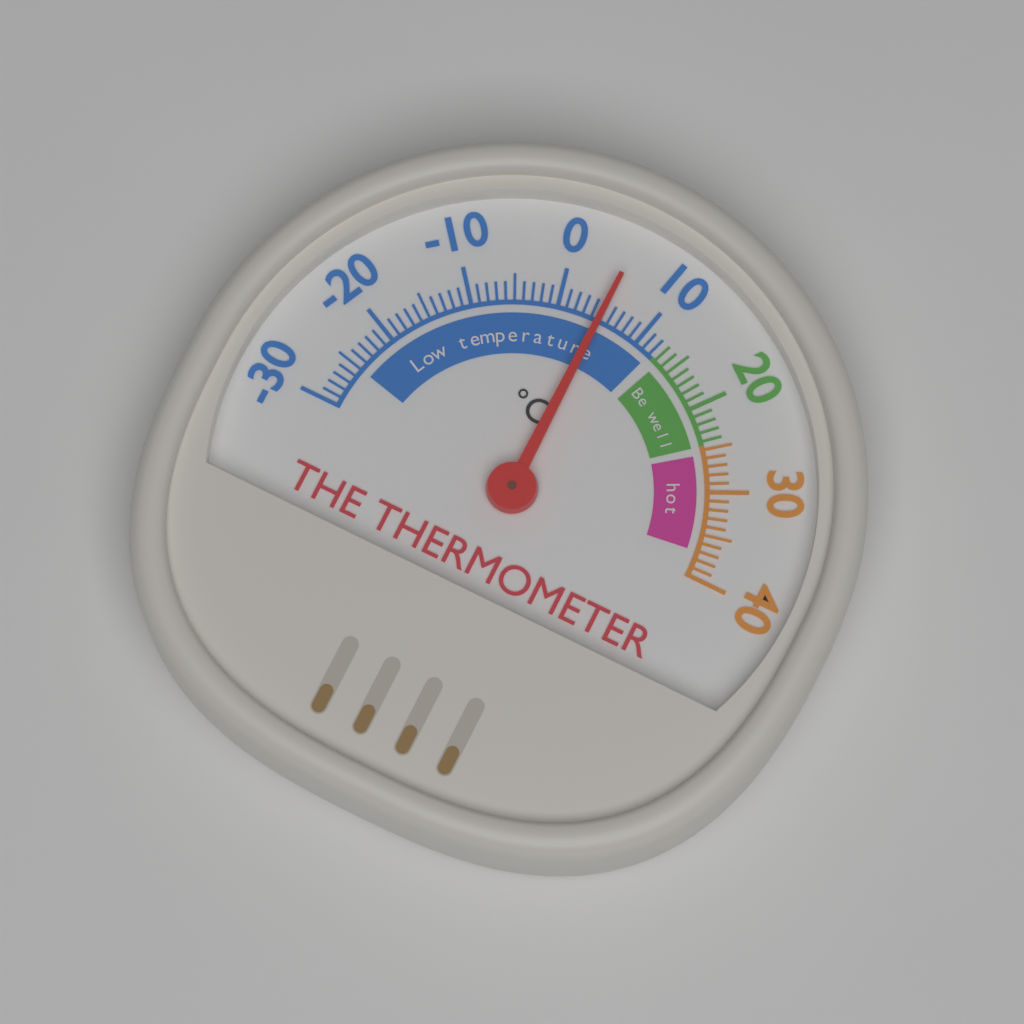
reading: 5 °C
